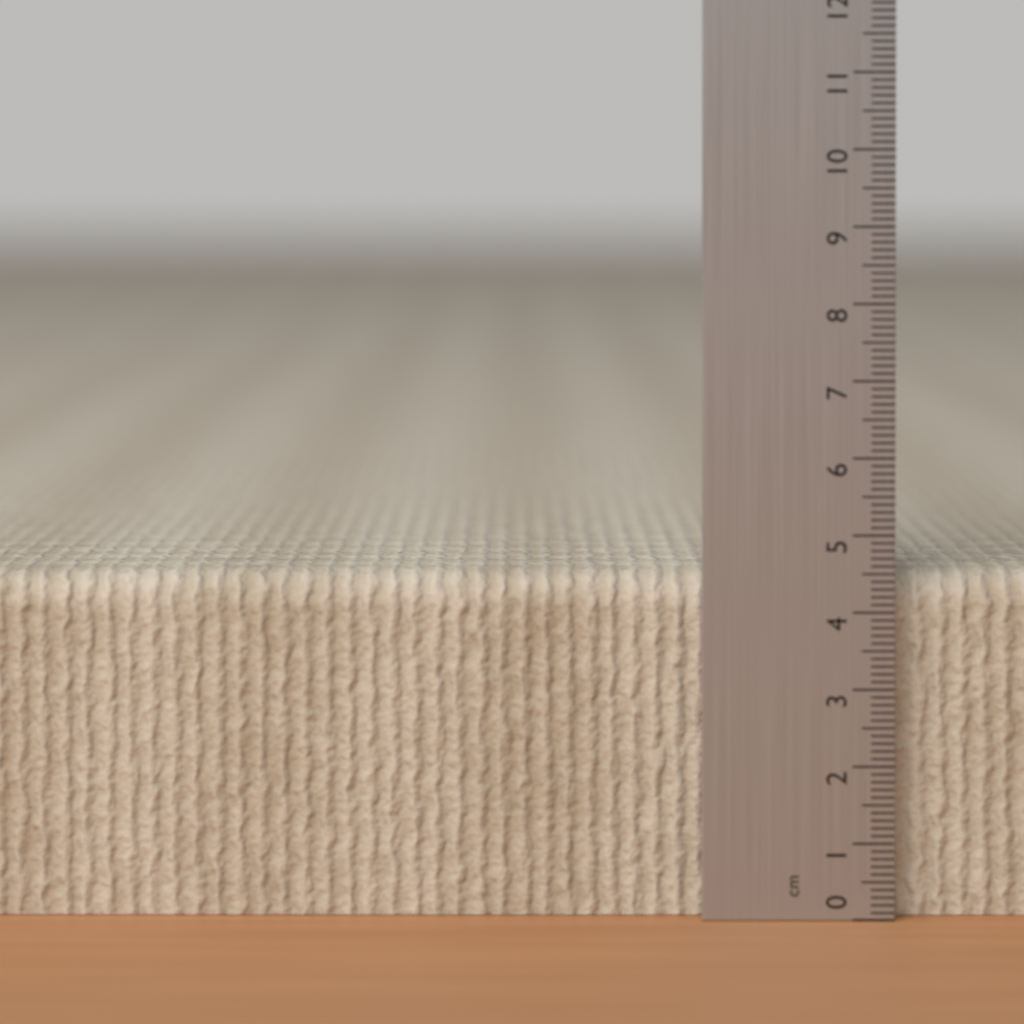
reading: 4.5 cm
